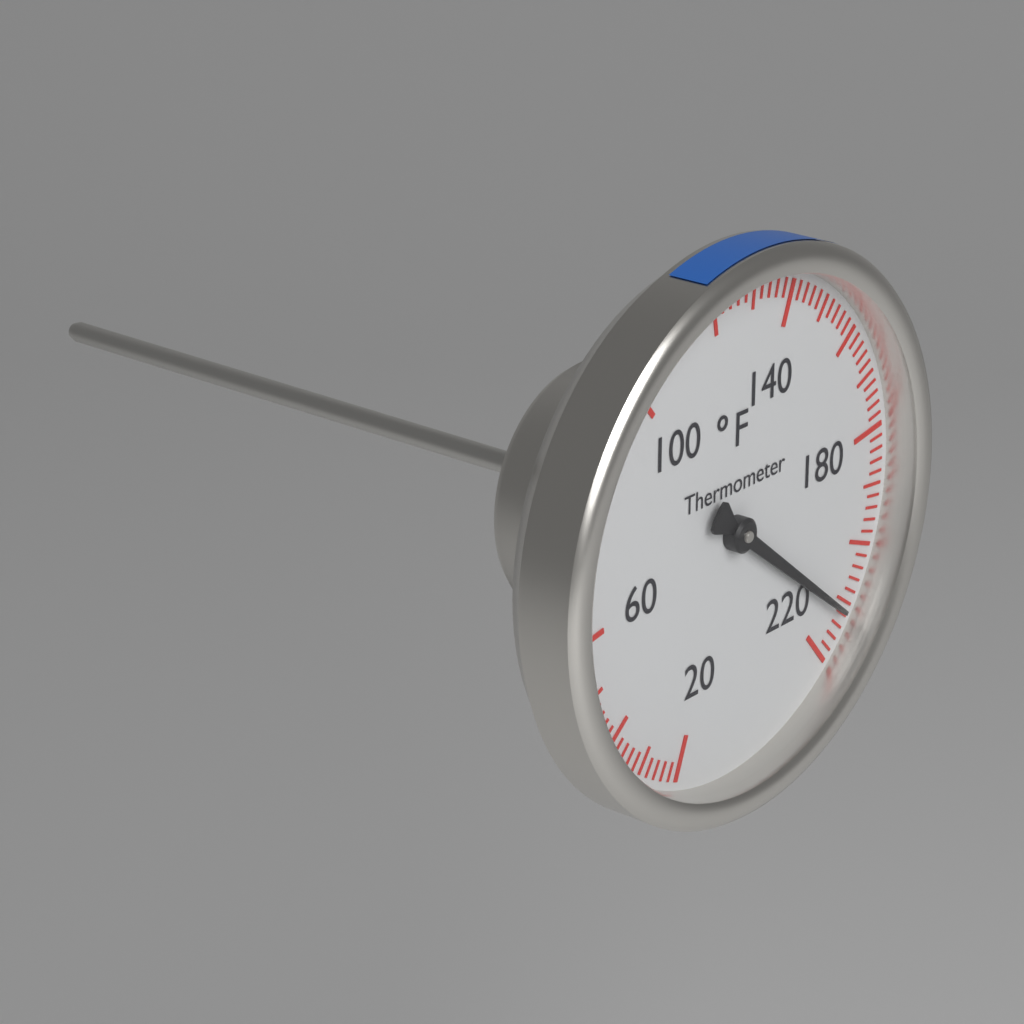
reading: 212 °F
